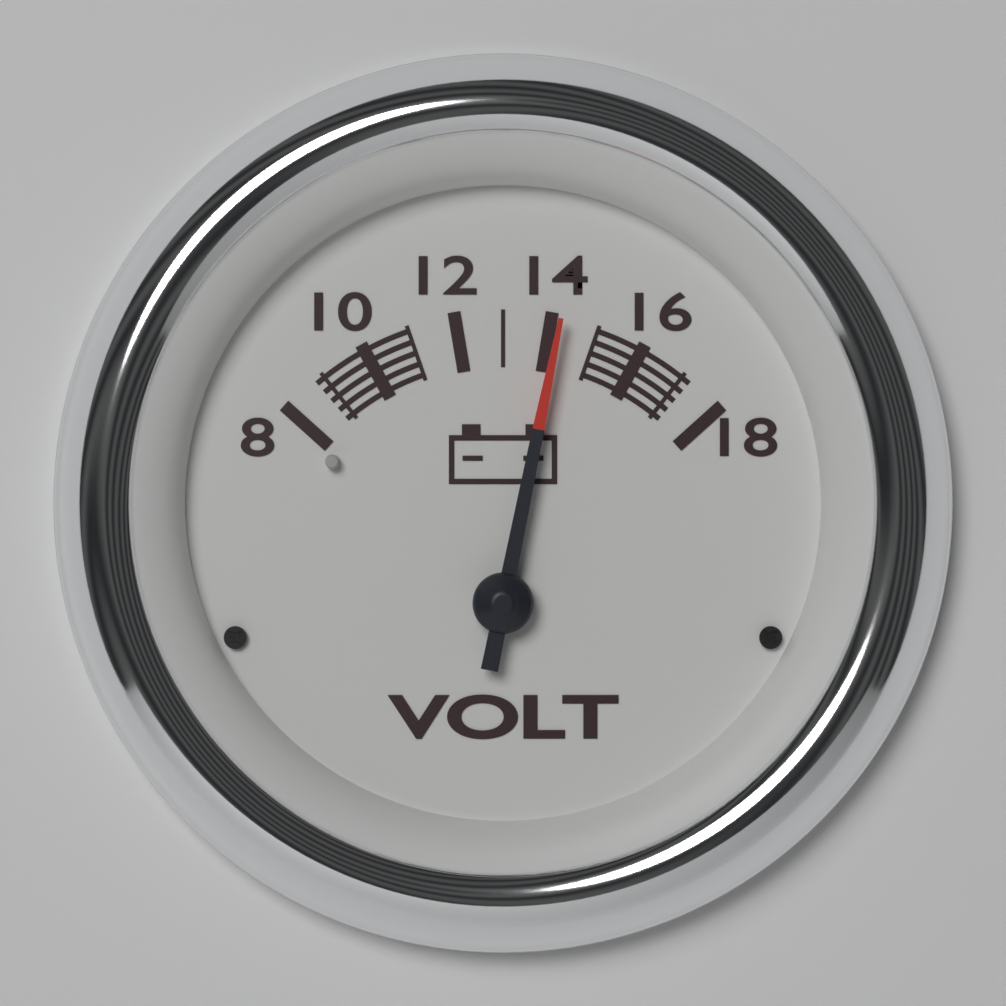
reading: 14.2 V
